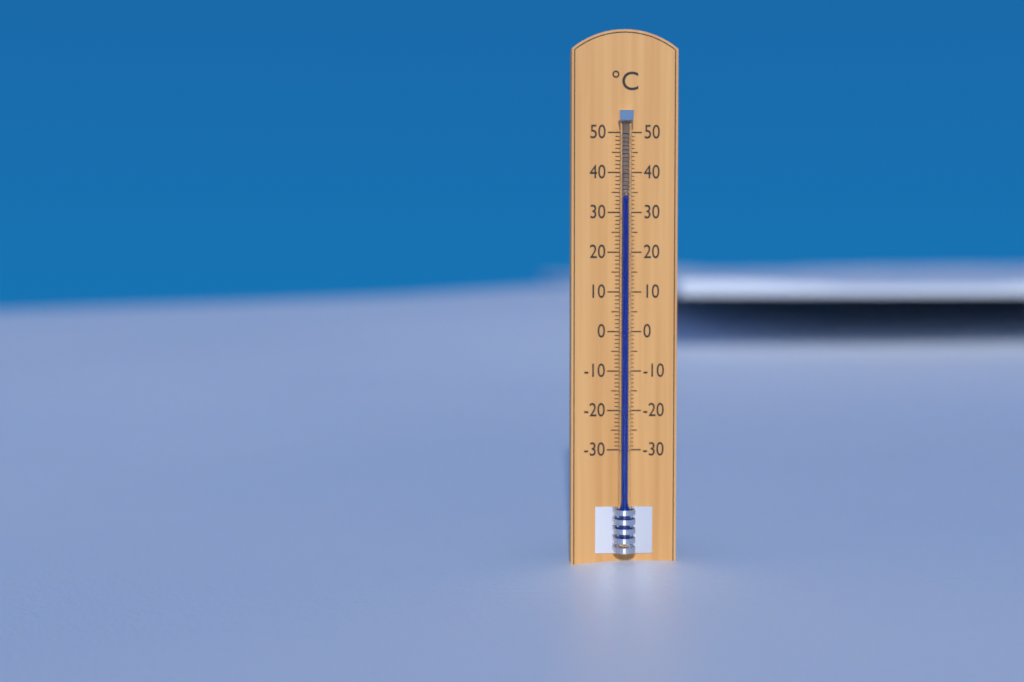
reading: 34 °C
